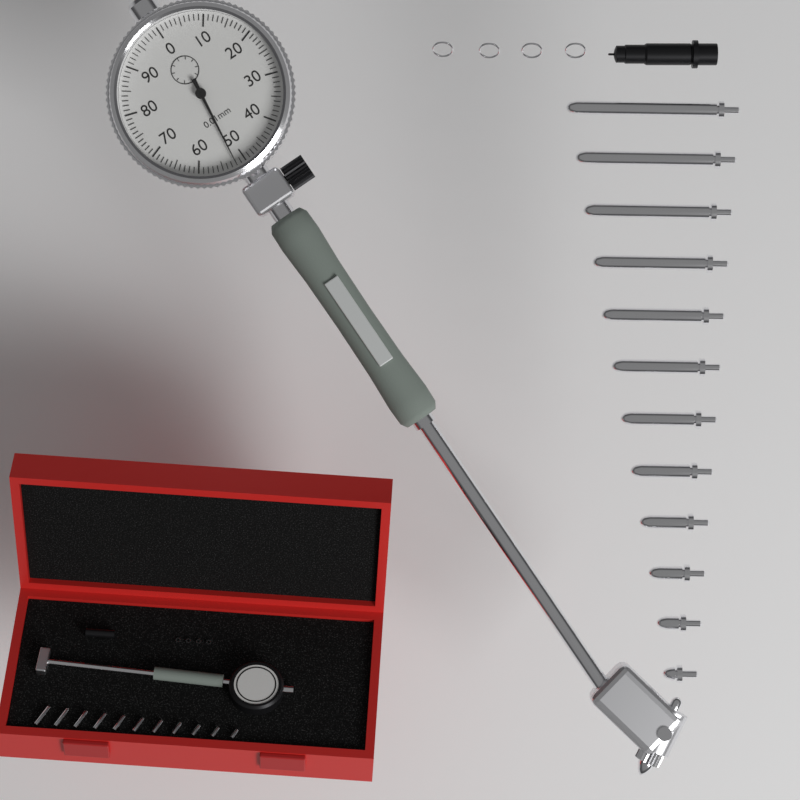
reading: 0.52 mm
